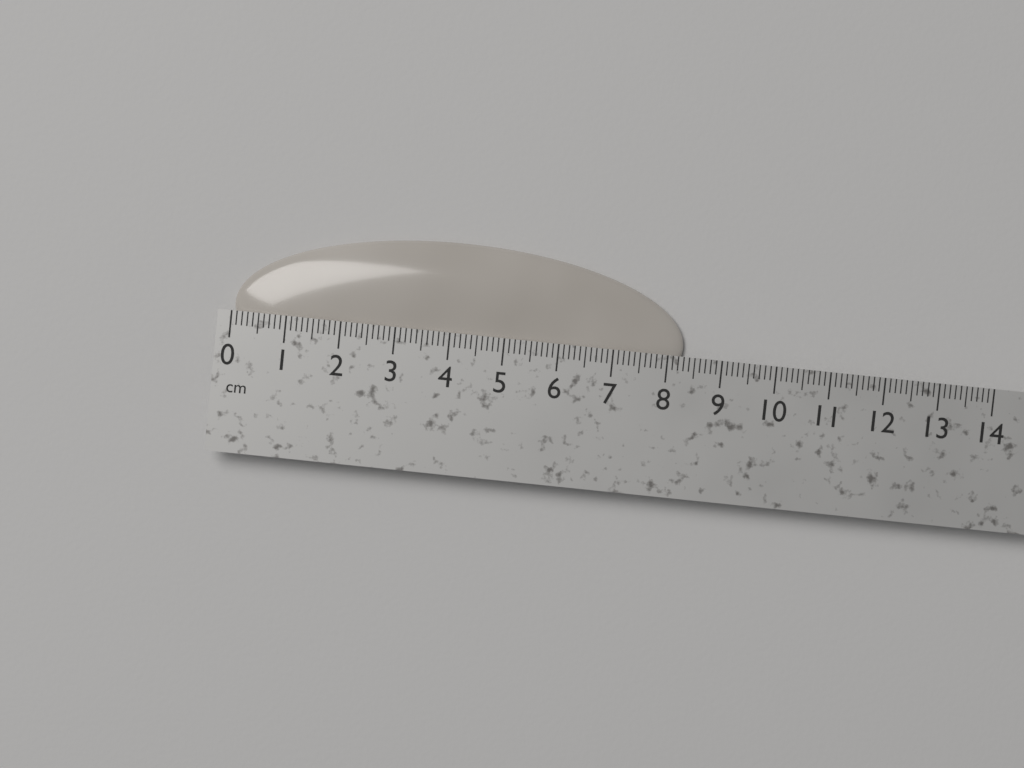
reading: 8.3 cm
